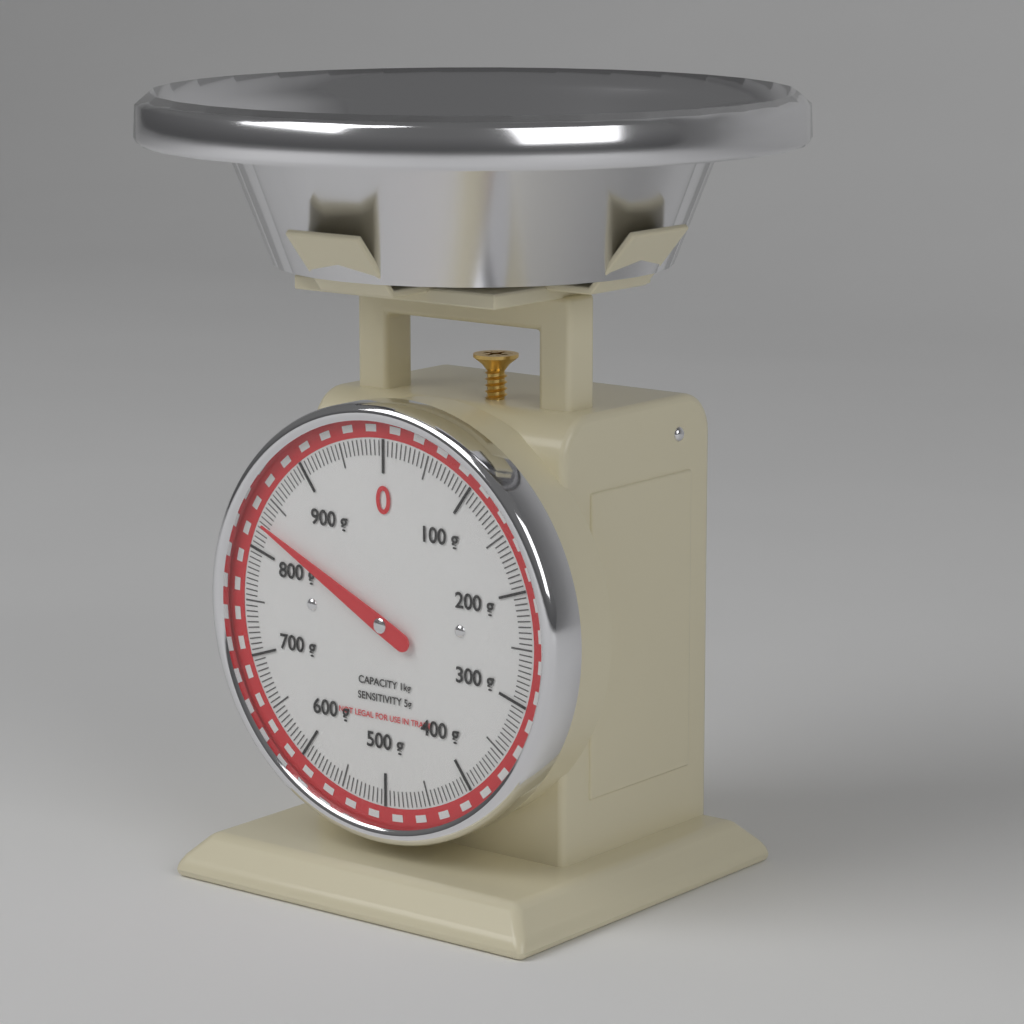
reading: 825 g
